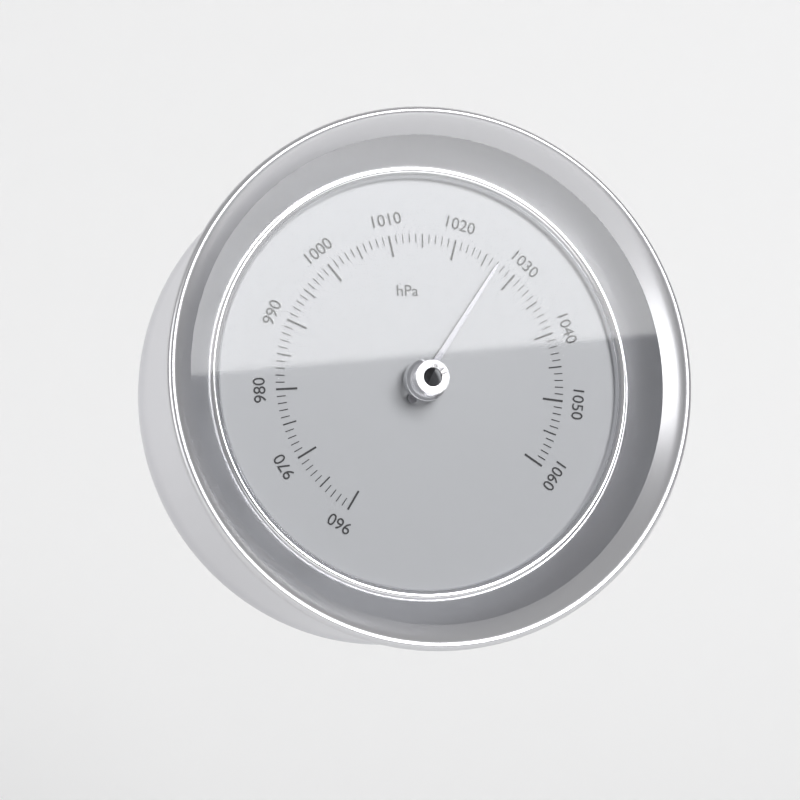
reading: 1027 hPa
